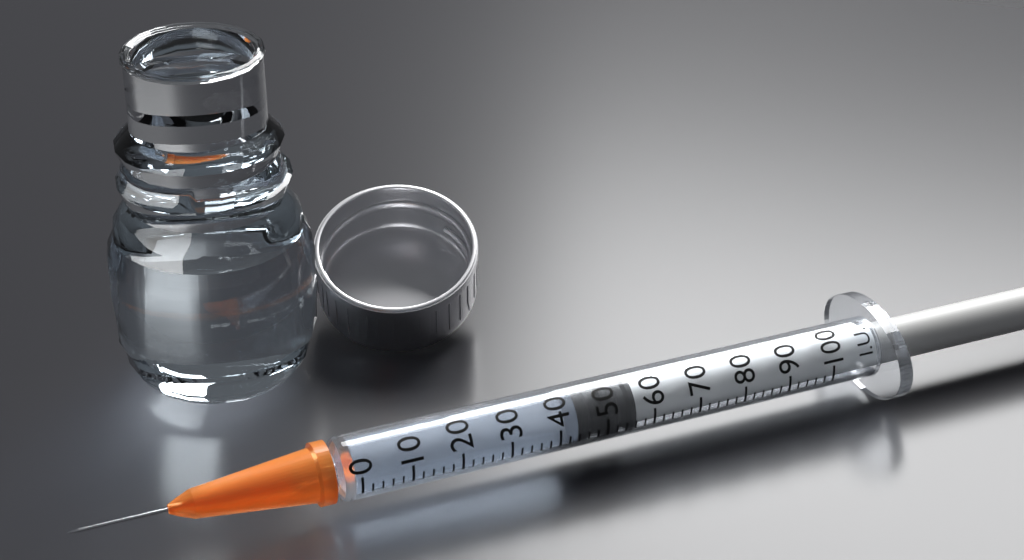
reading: 44 I.U.
